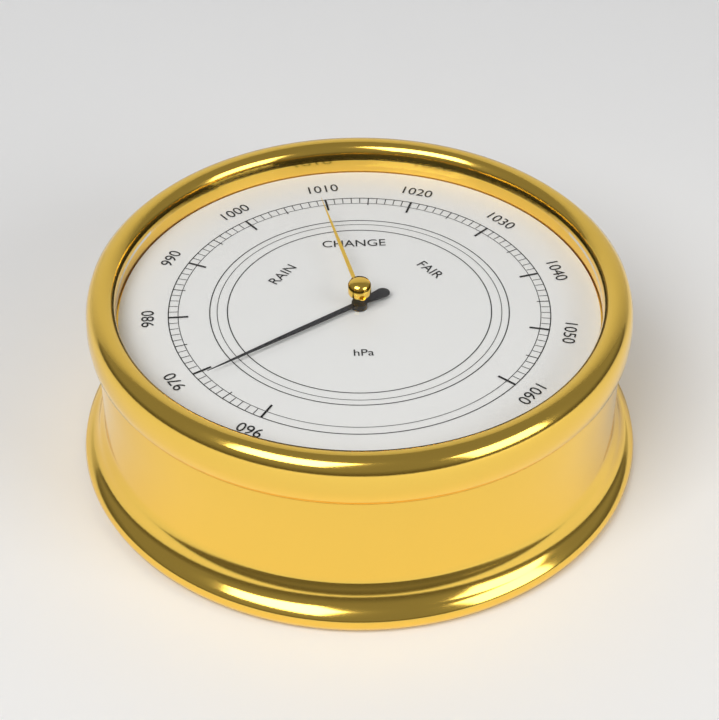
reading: 969 hPa
